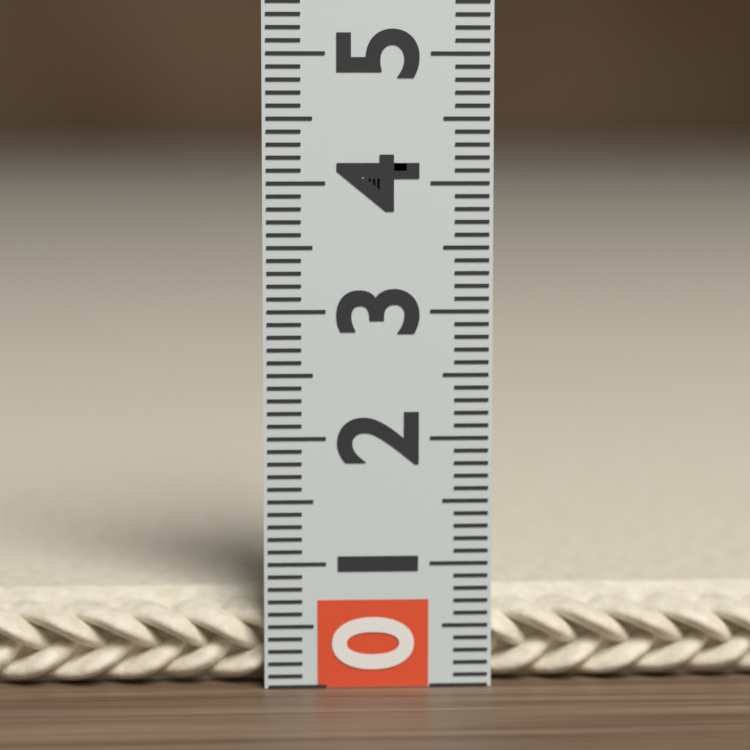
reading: 0.7 (no unit)
